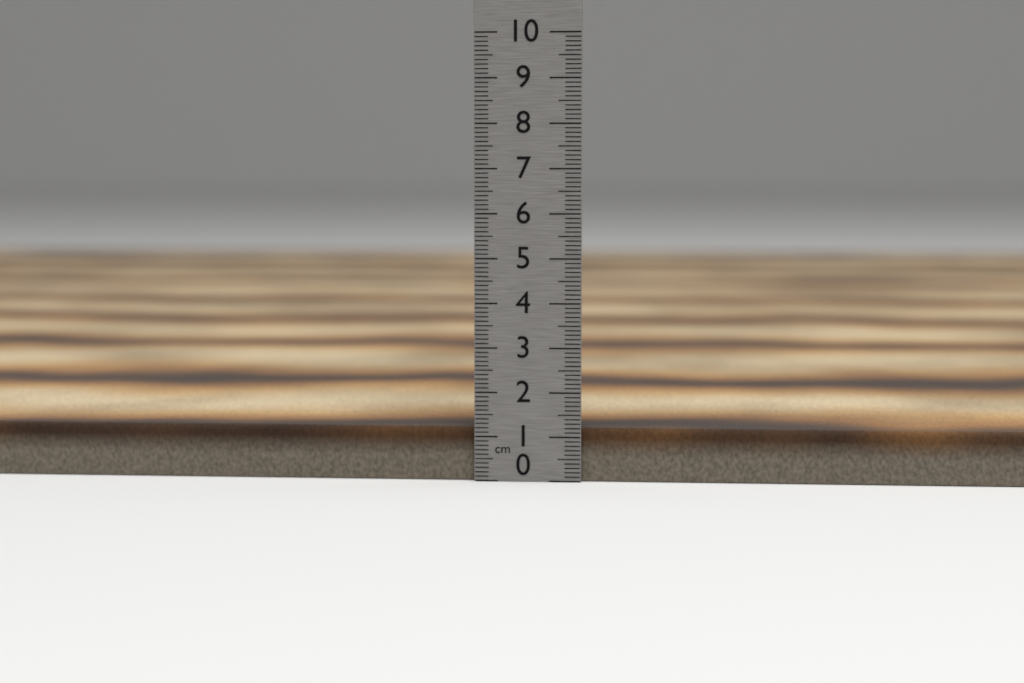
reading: 1.2 cm
